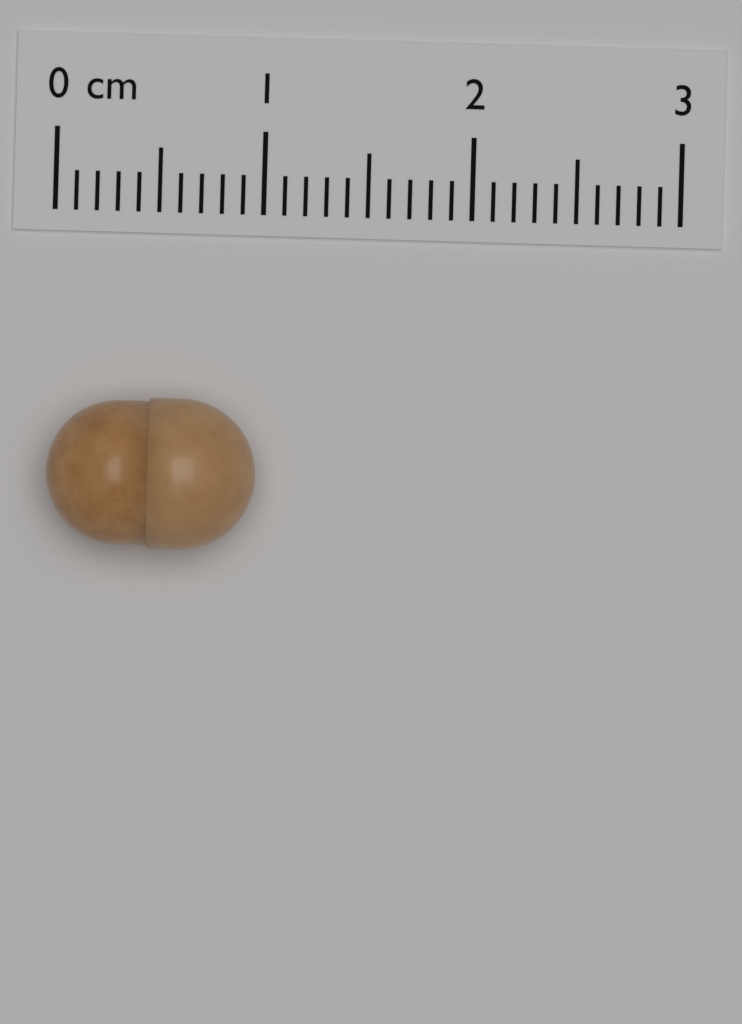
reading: 1.0 cm
